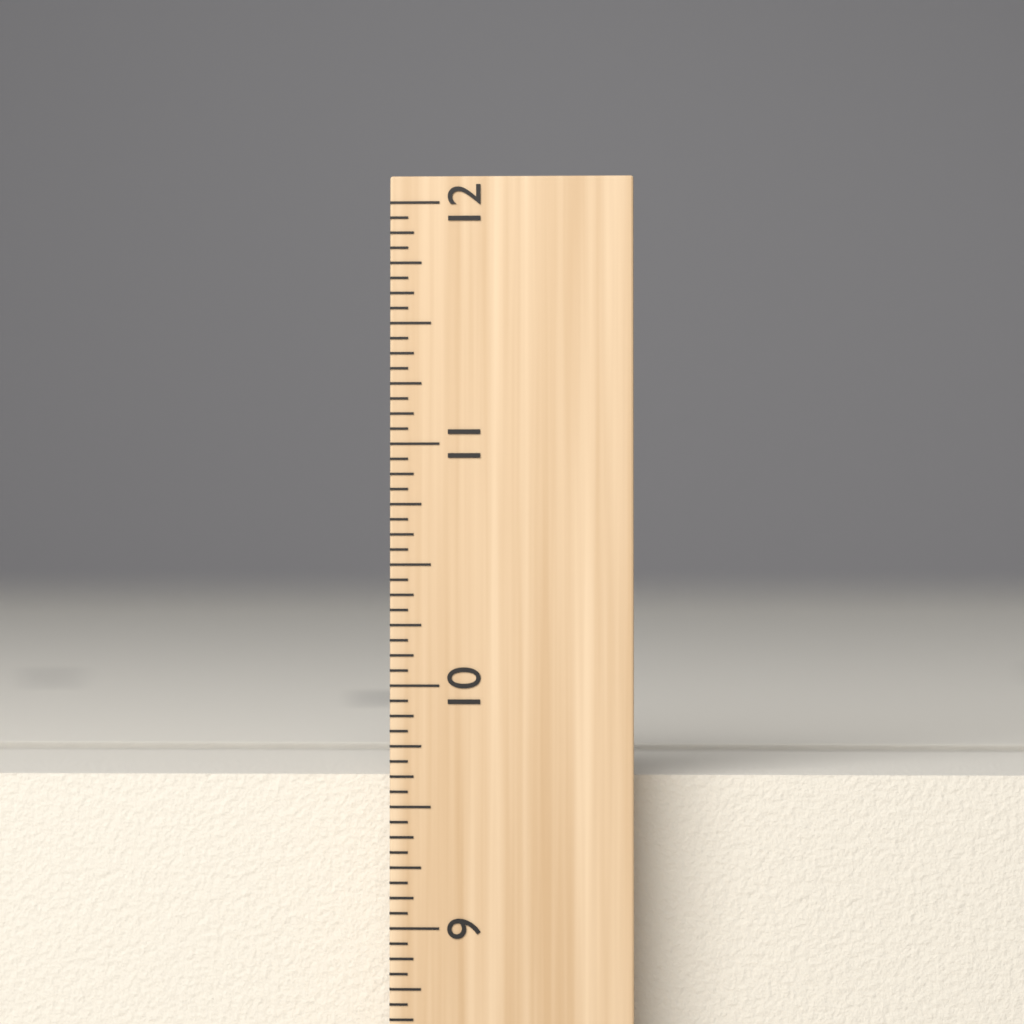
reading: 9.6250 inch
